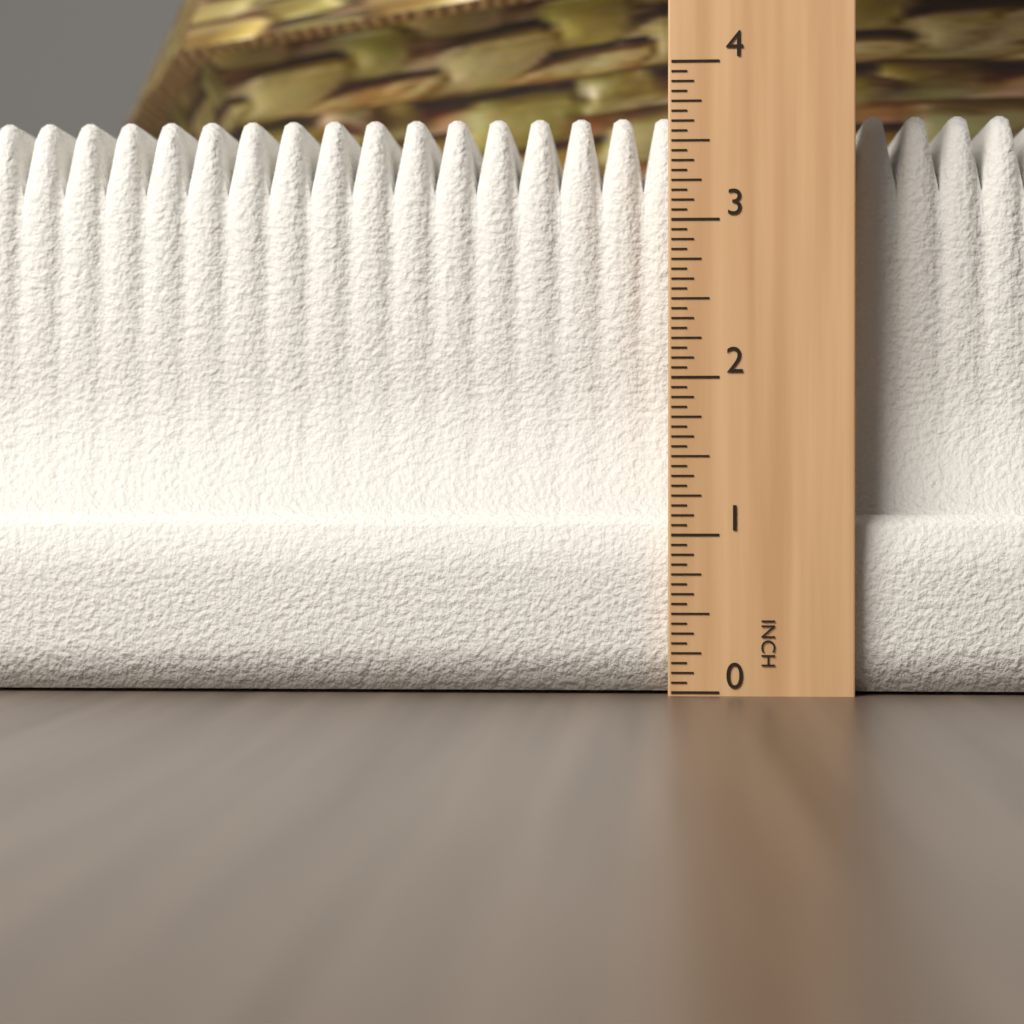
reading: 3.7500 in
